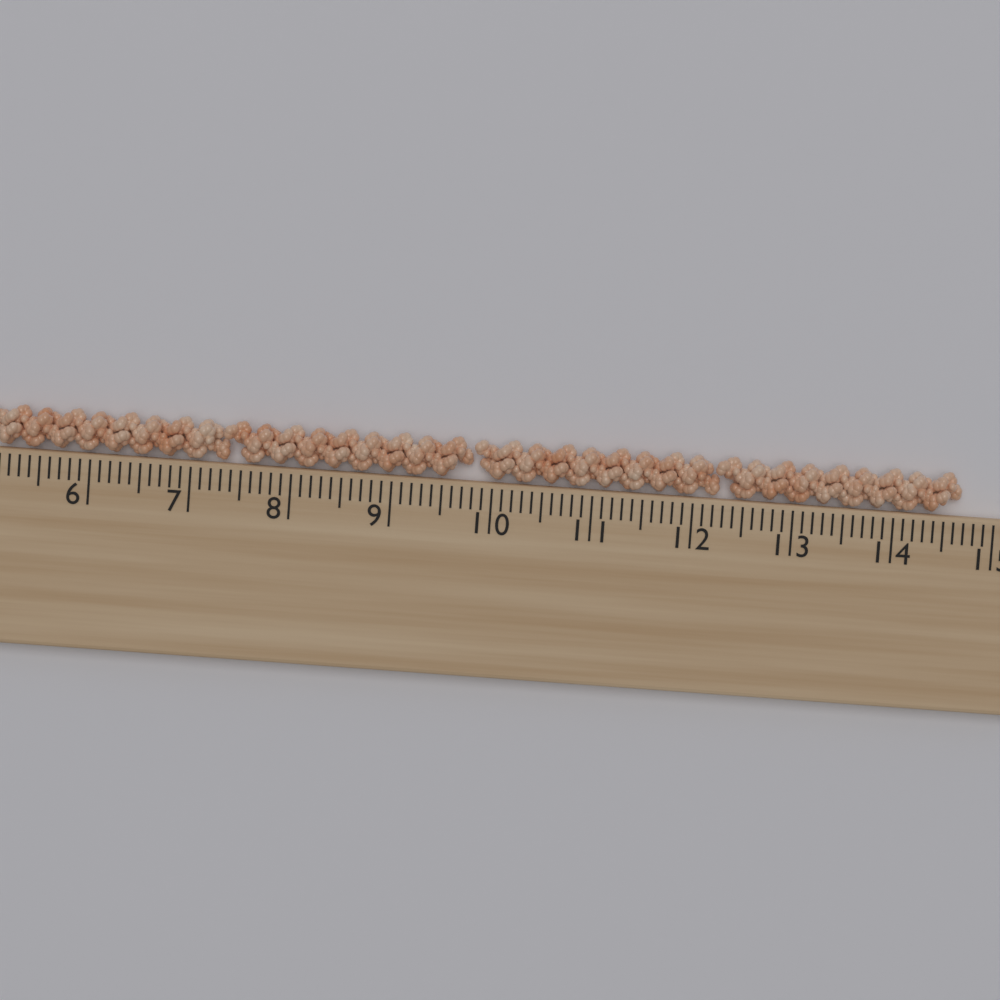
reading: 14.7 cm
